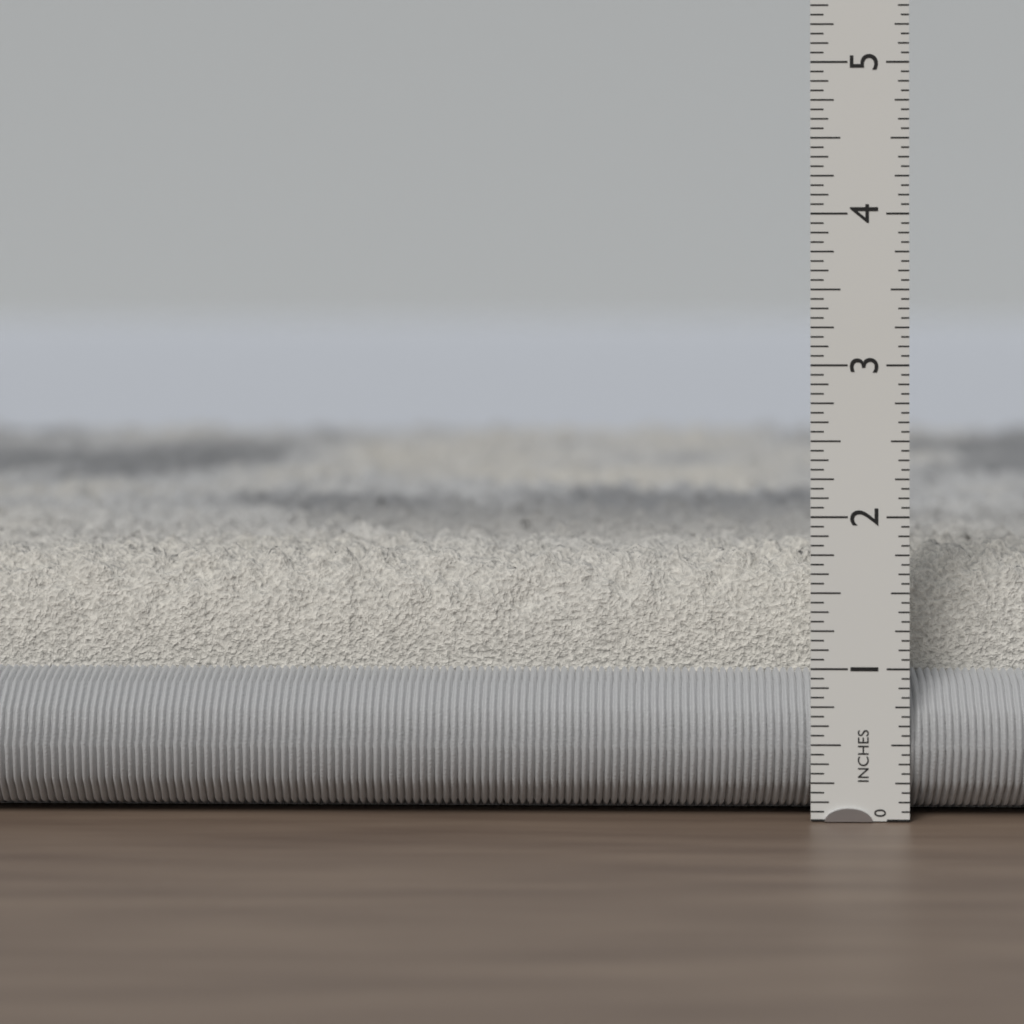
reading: 1.7500 in
